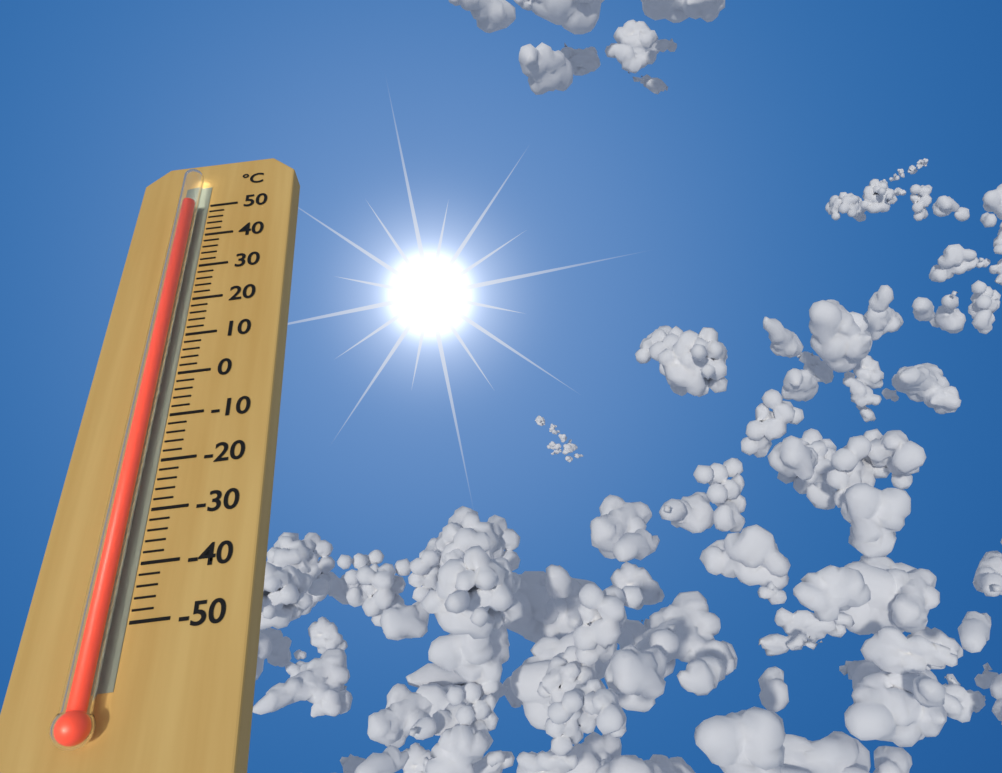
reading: 48 °C
